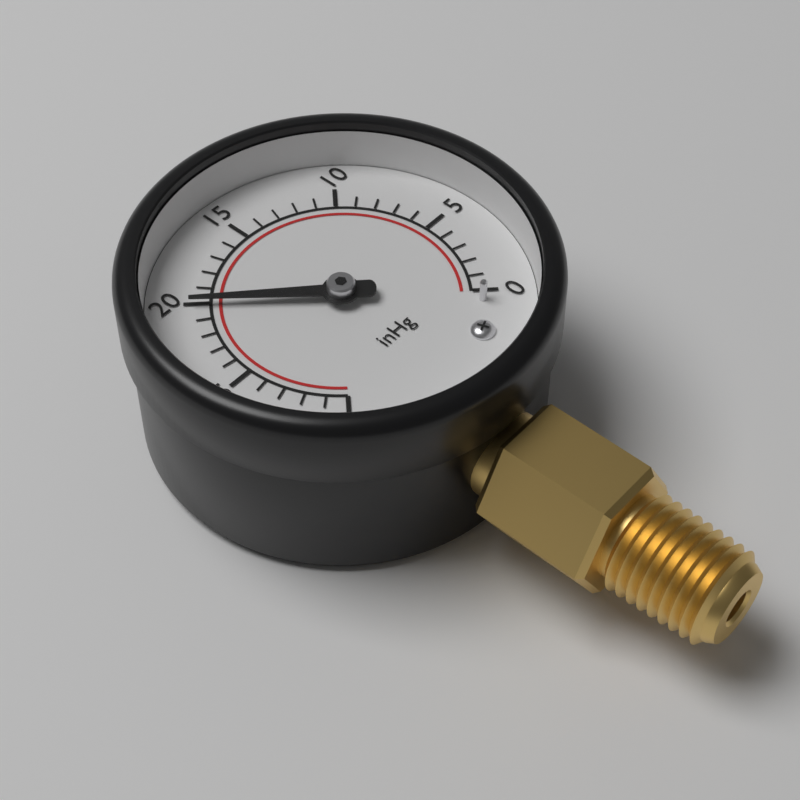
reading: 20 inHg
